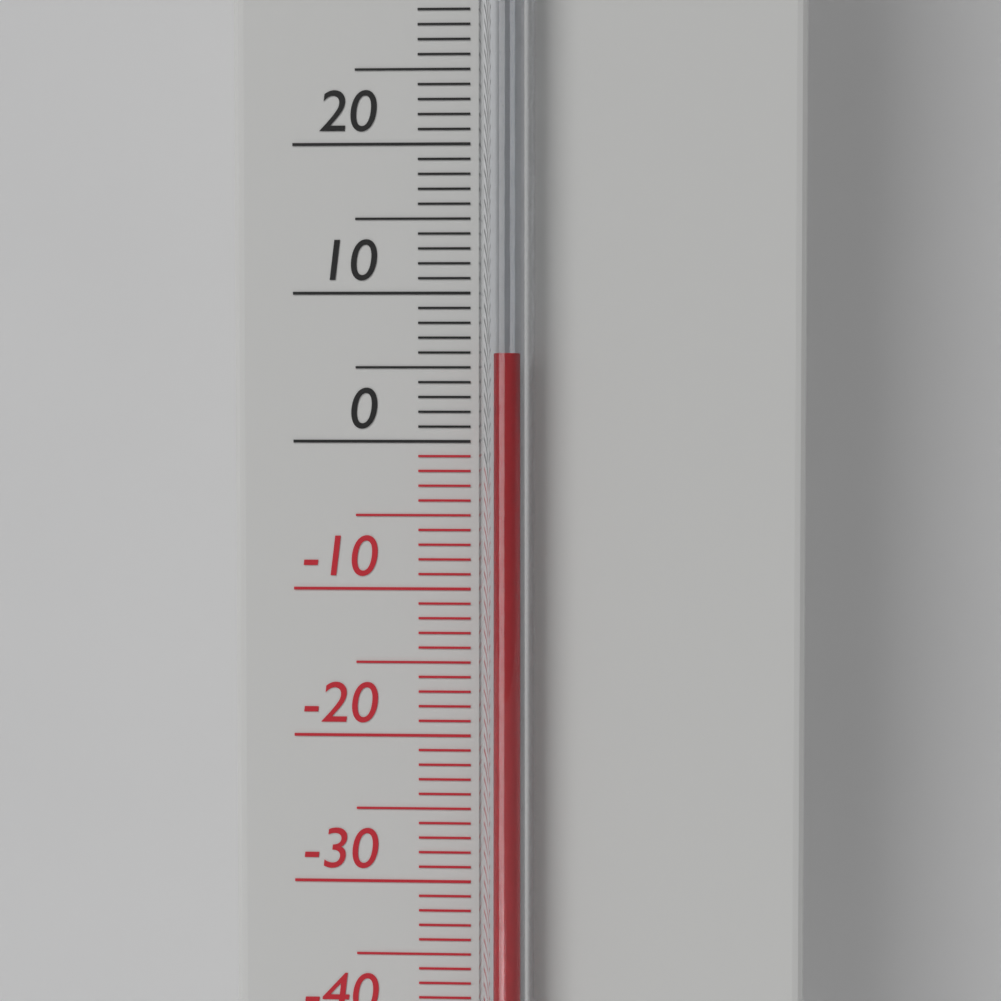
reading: 6 °C
